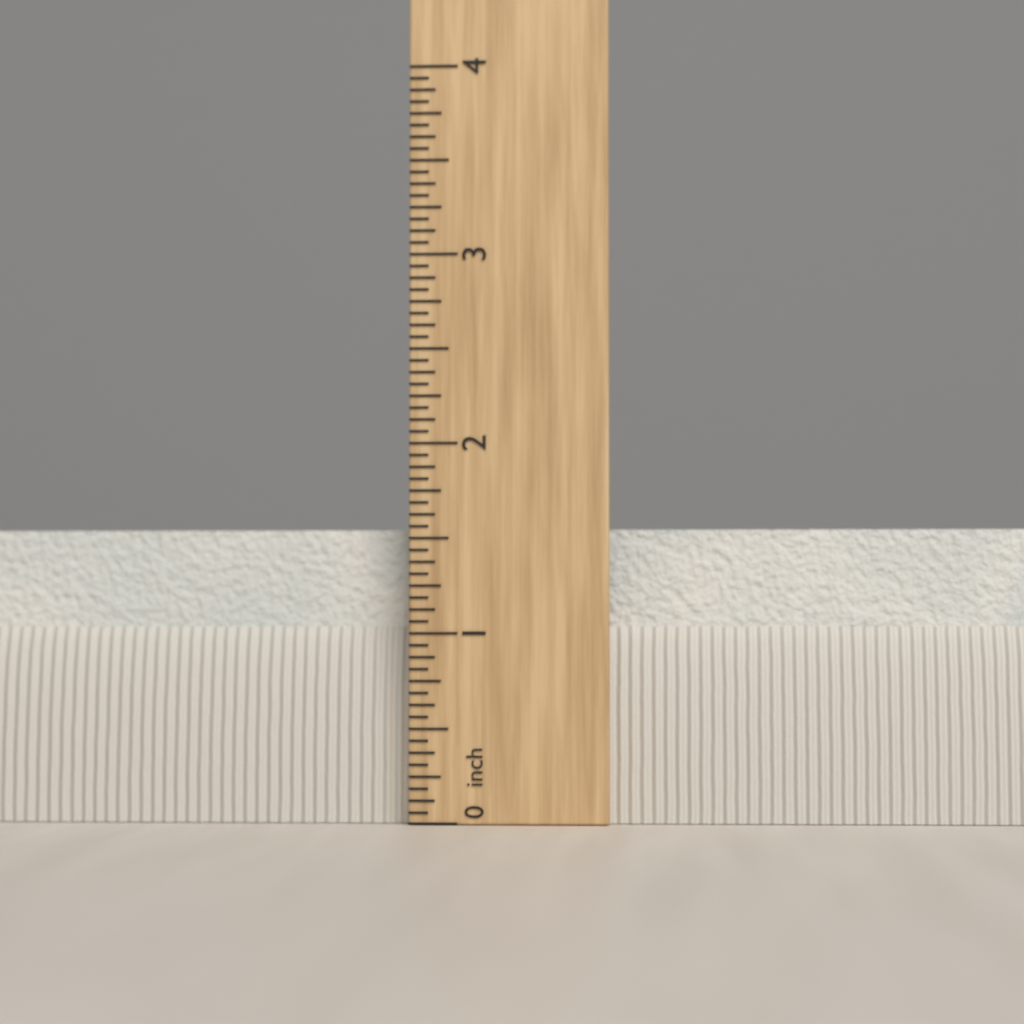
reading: 1.5625 in
